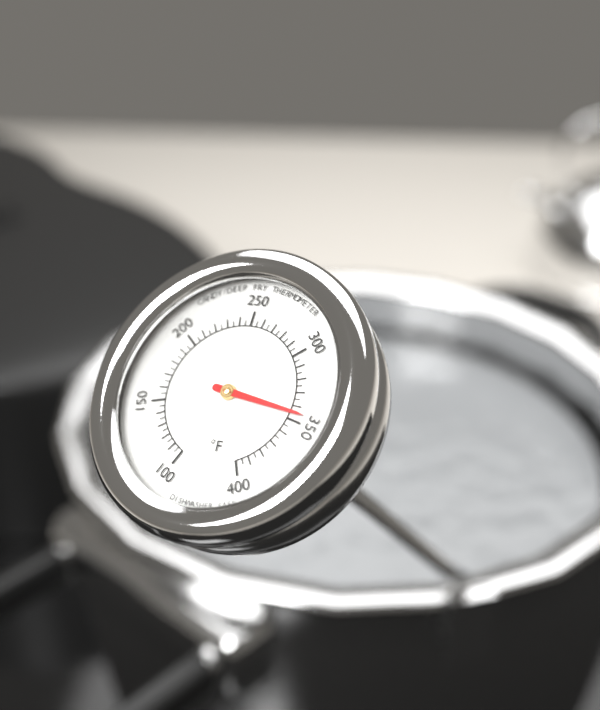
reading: 345 °F
